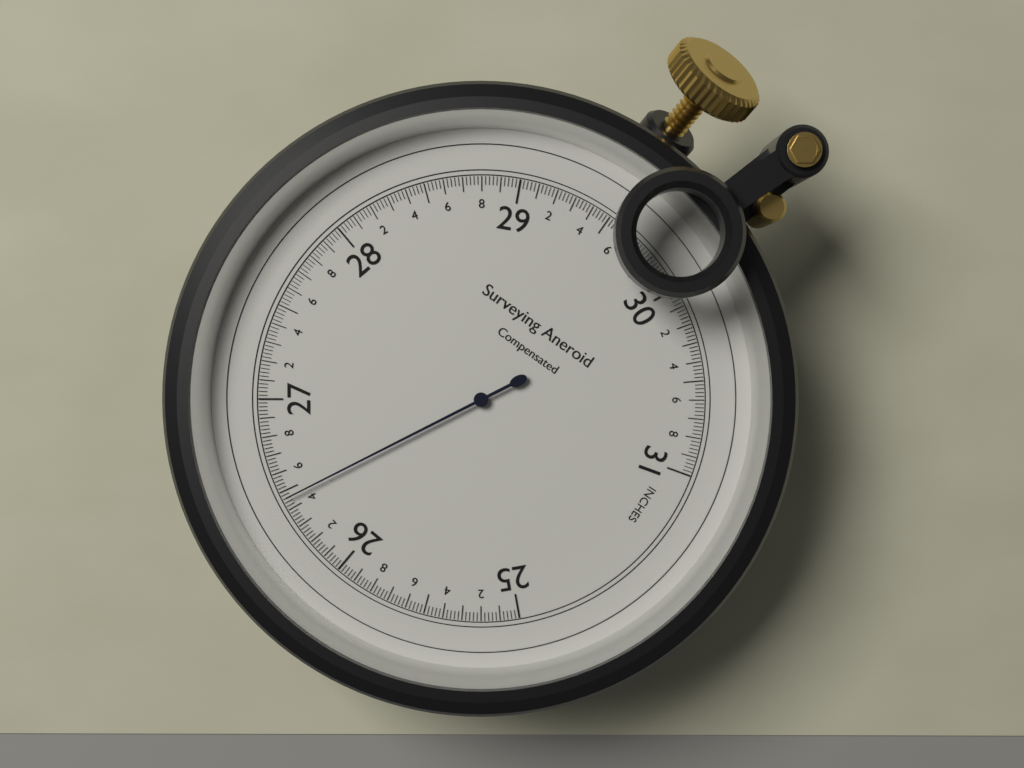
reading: 26.46 inches
